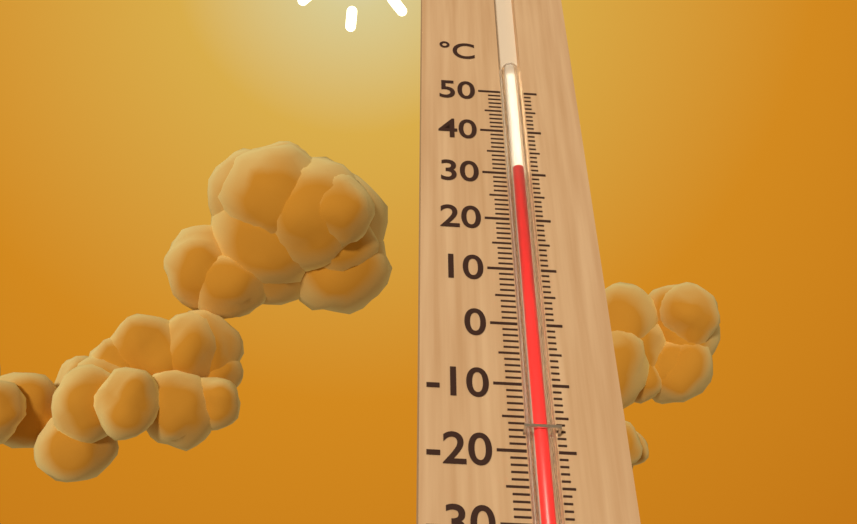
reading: 31 °C
